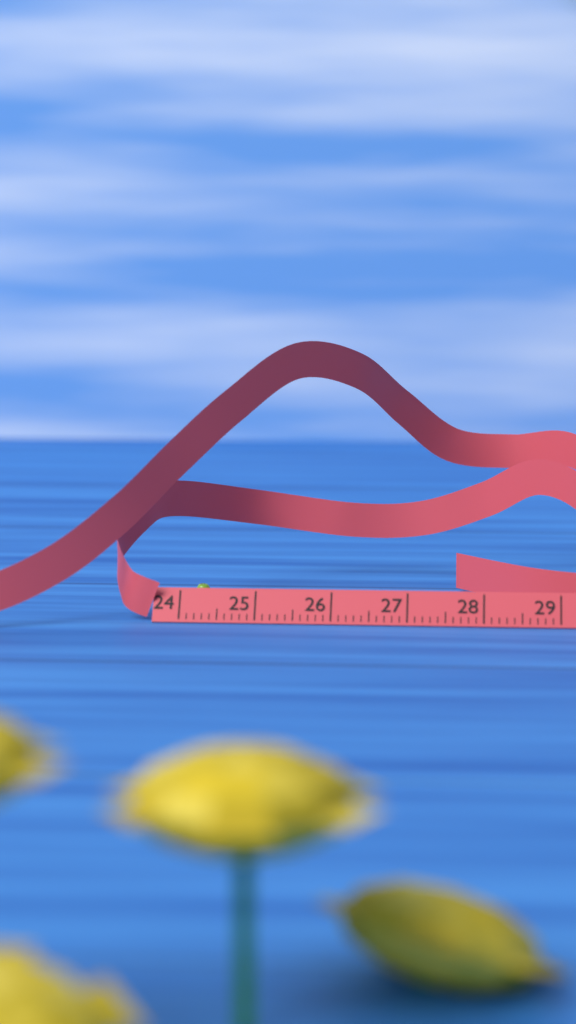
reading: 24.2 cm
